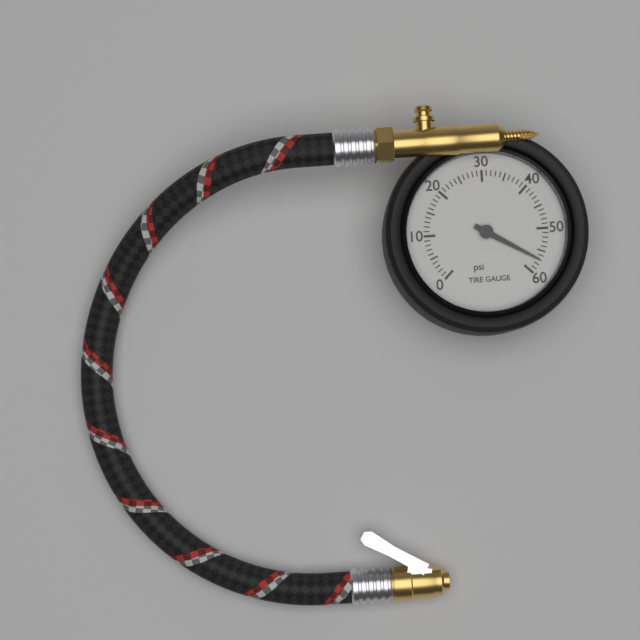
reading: 57 psi
